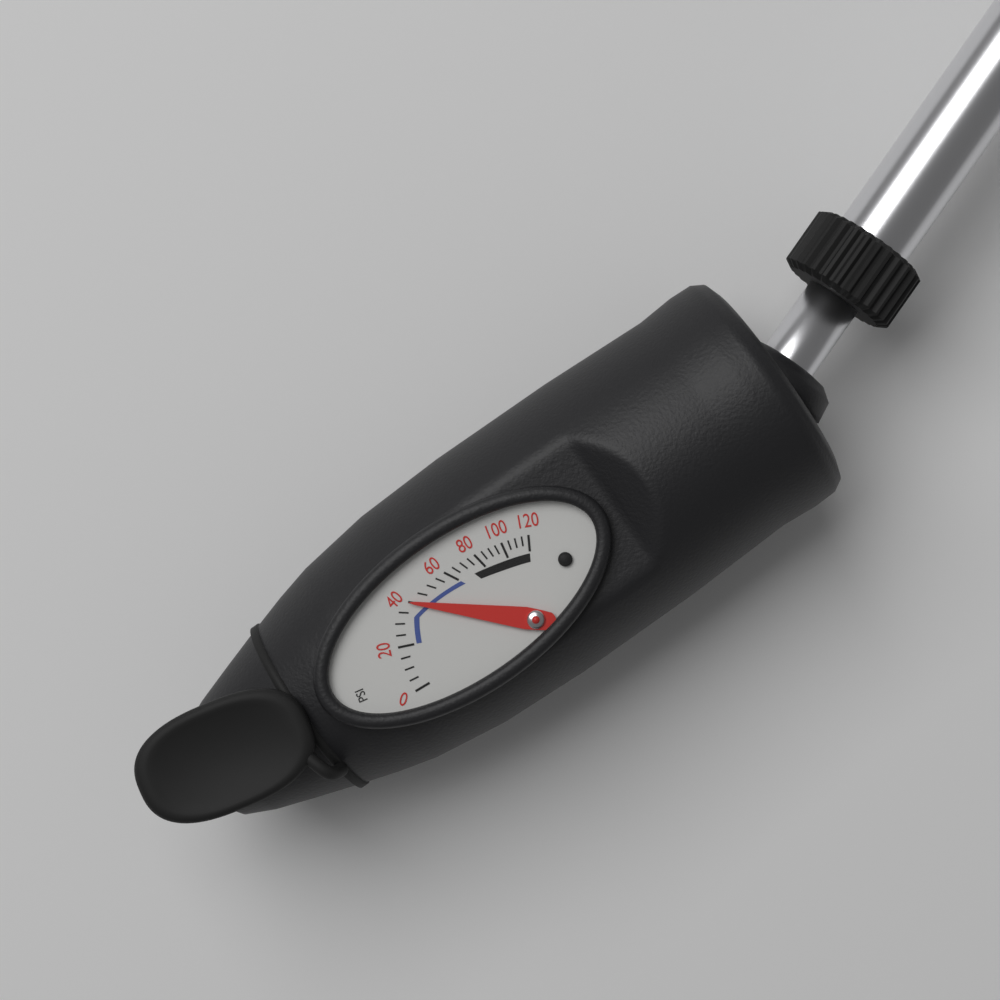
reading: 40 psi
